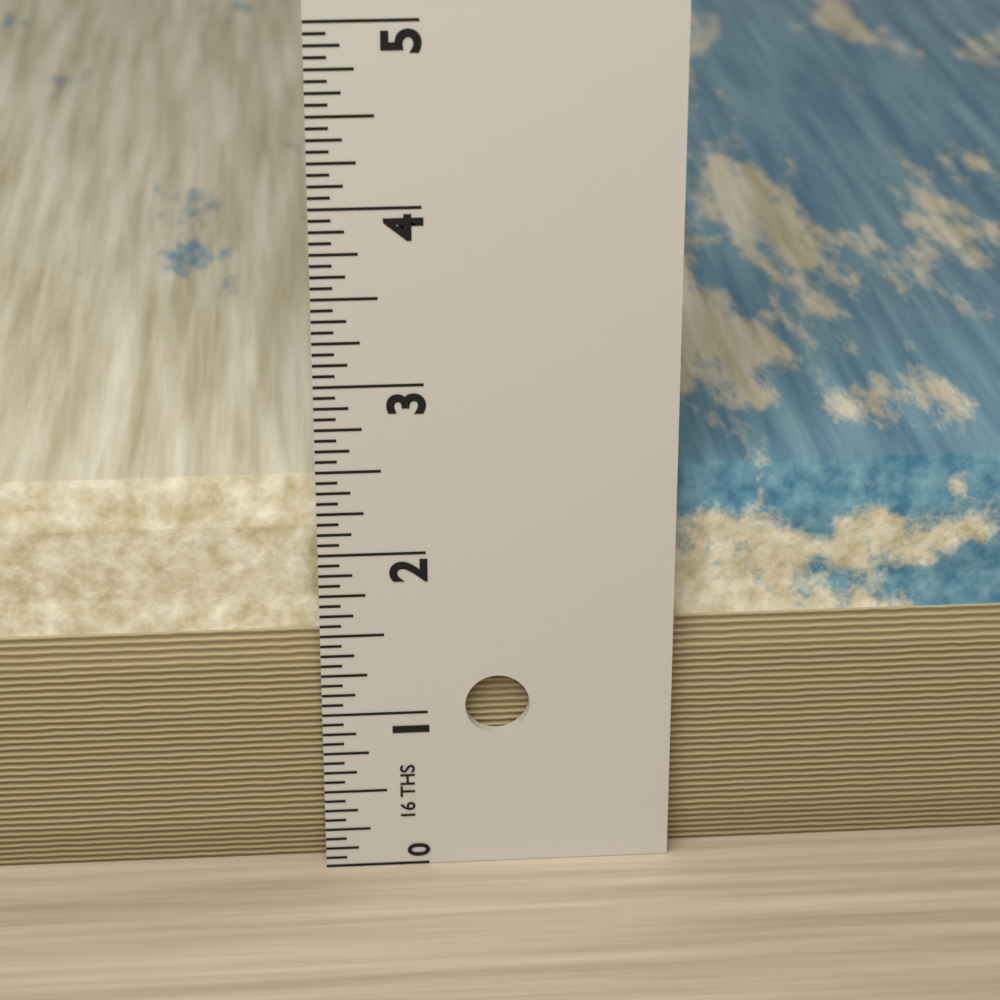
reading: 2.3750 in
